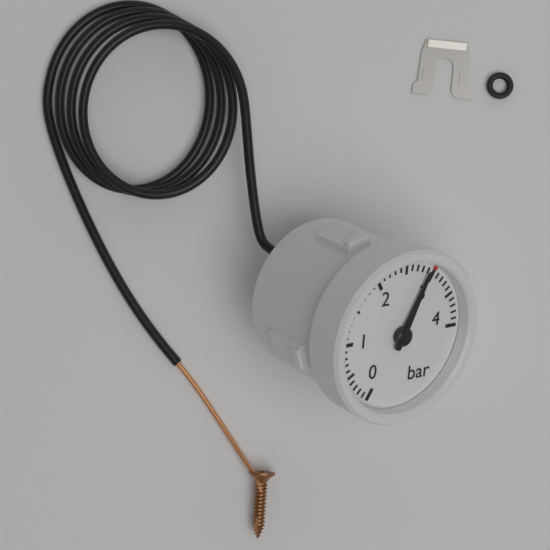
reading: 2.9 bar
